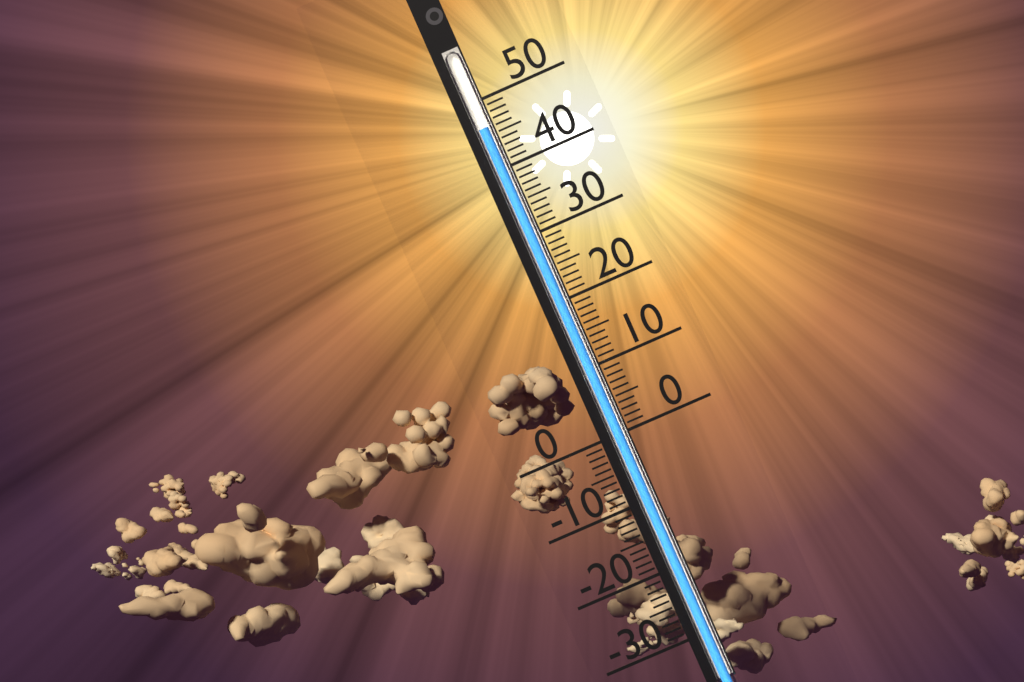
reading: 46 (no unit)
